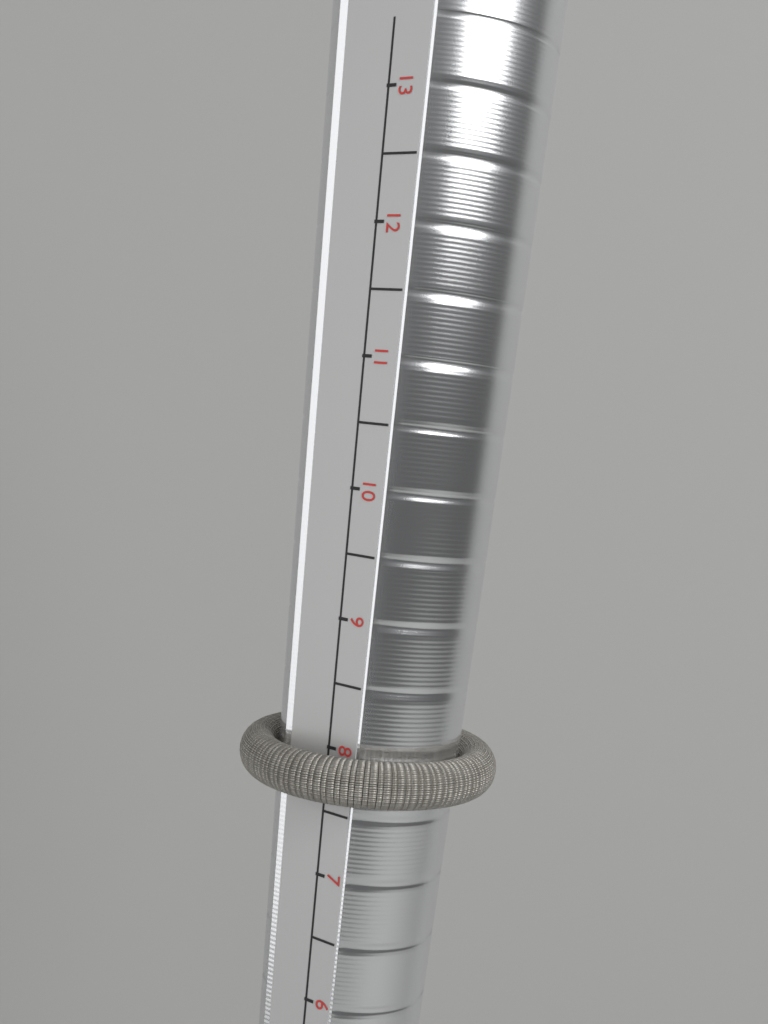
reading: 8.0 (no unit)
